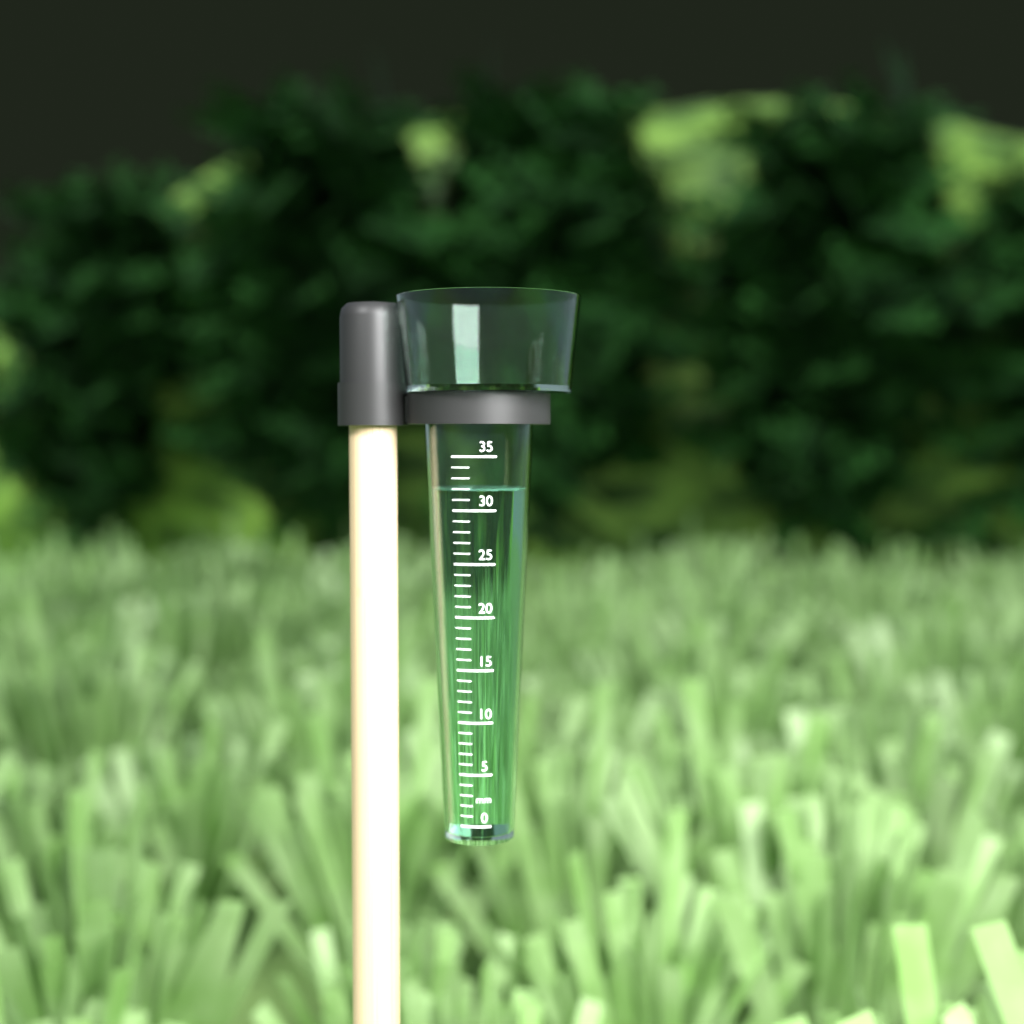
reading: 32 mm
